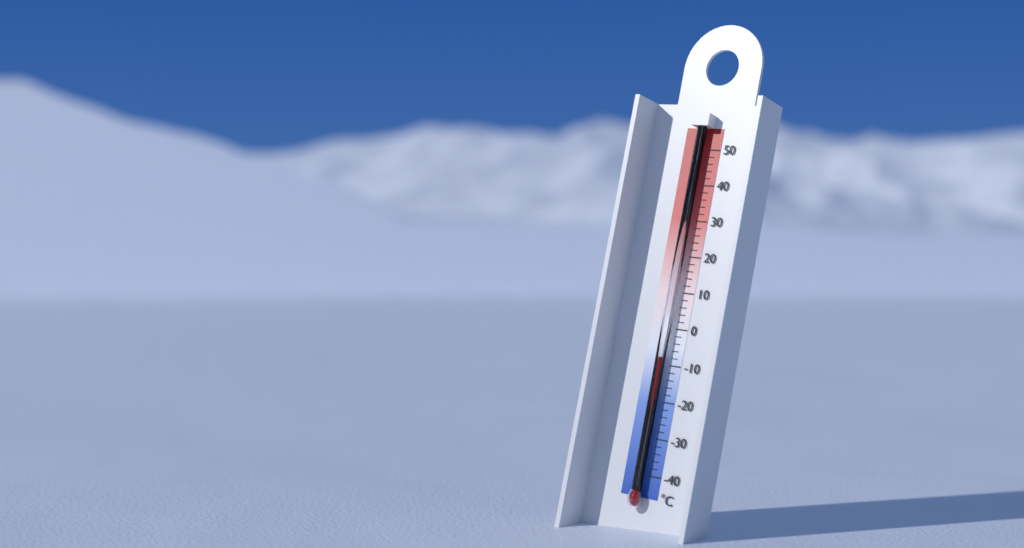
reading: -8 °C
